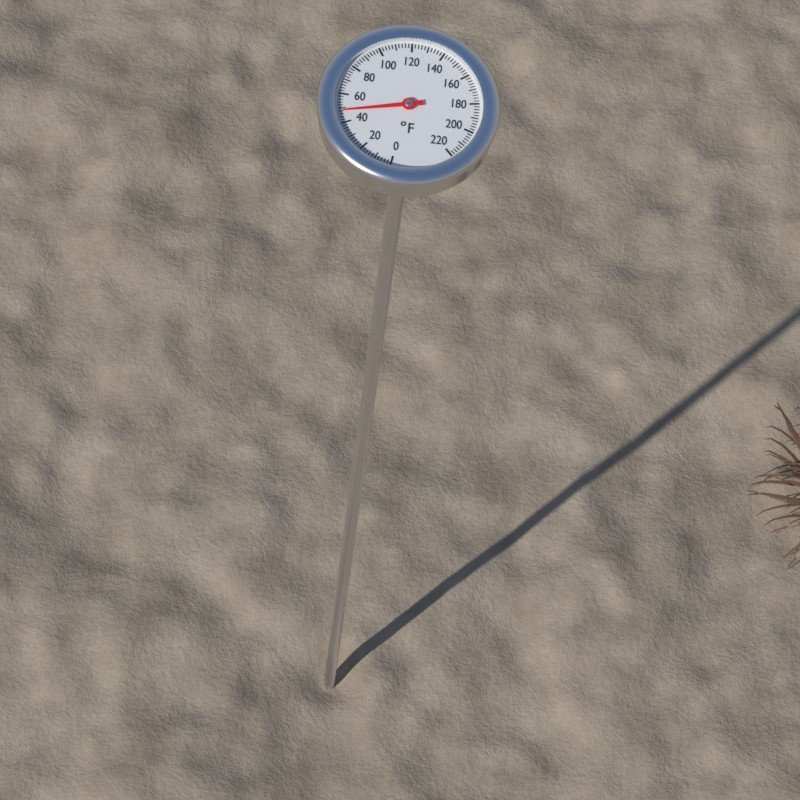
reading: 48 °F
